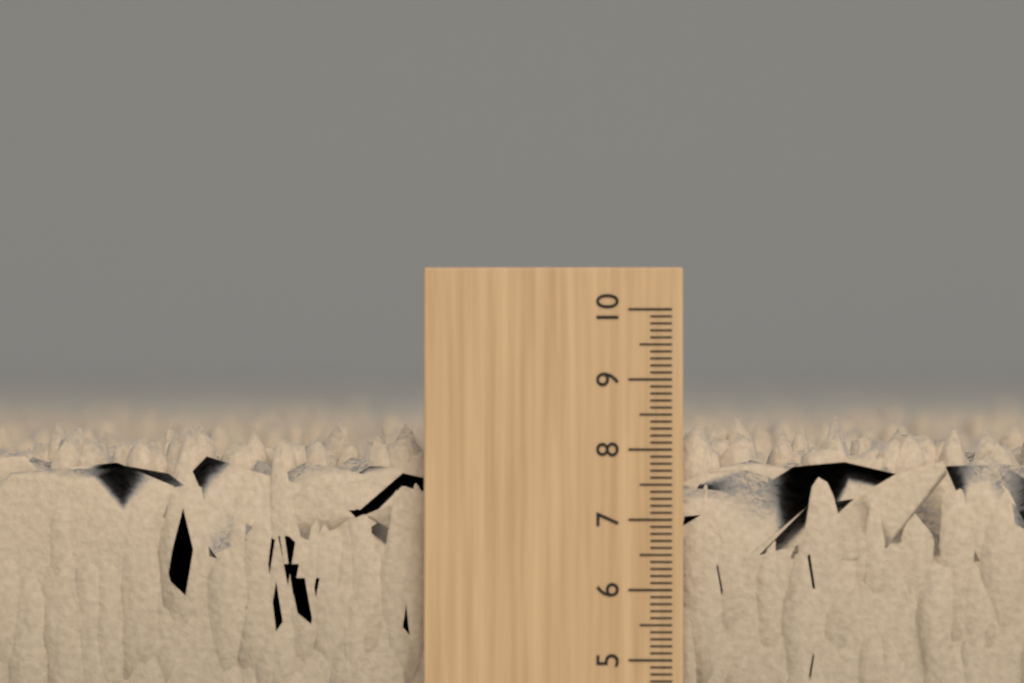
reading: 8.5 (no unit)
